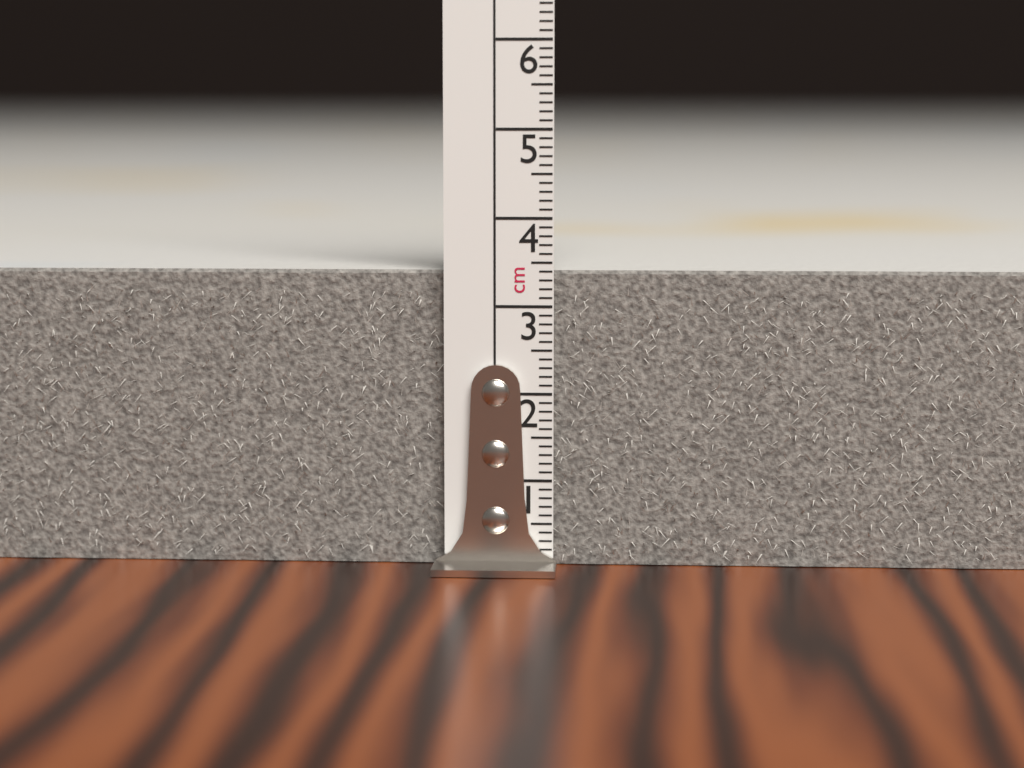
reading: 3.4 cm
